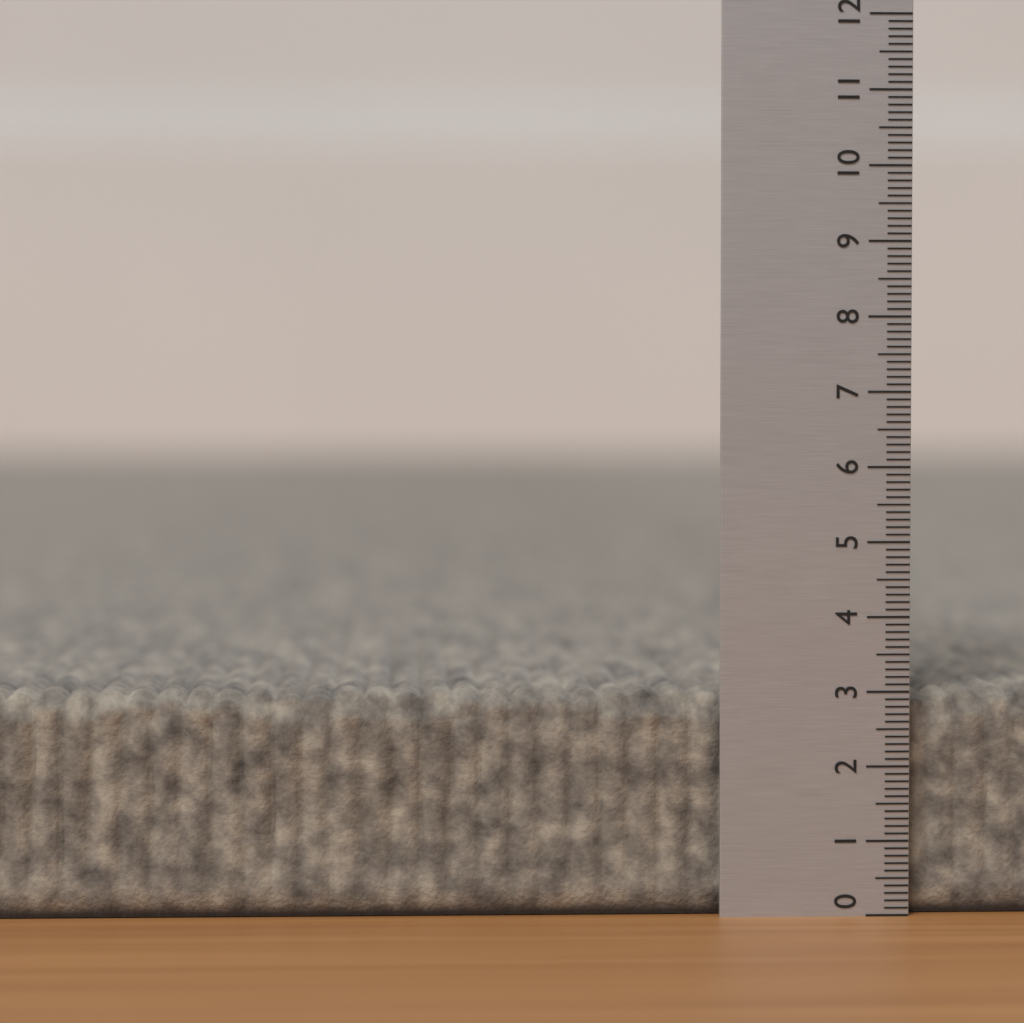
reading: 3.0 (no unit)
